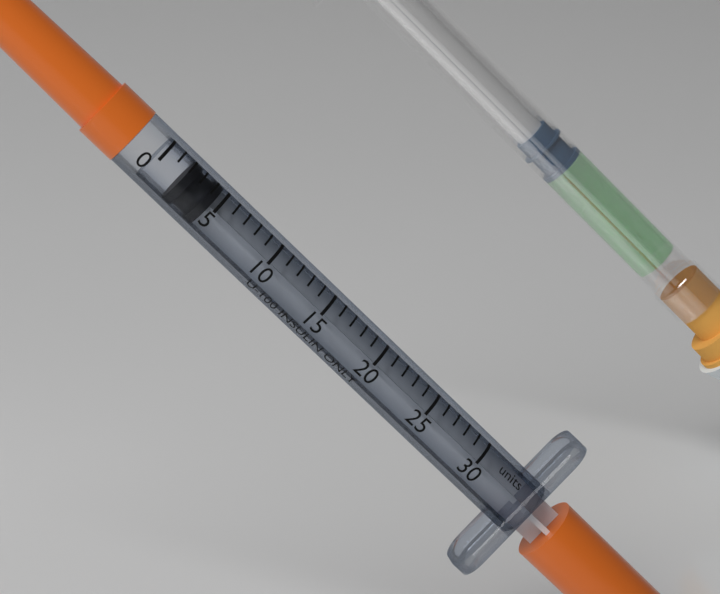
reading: 2 units
